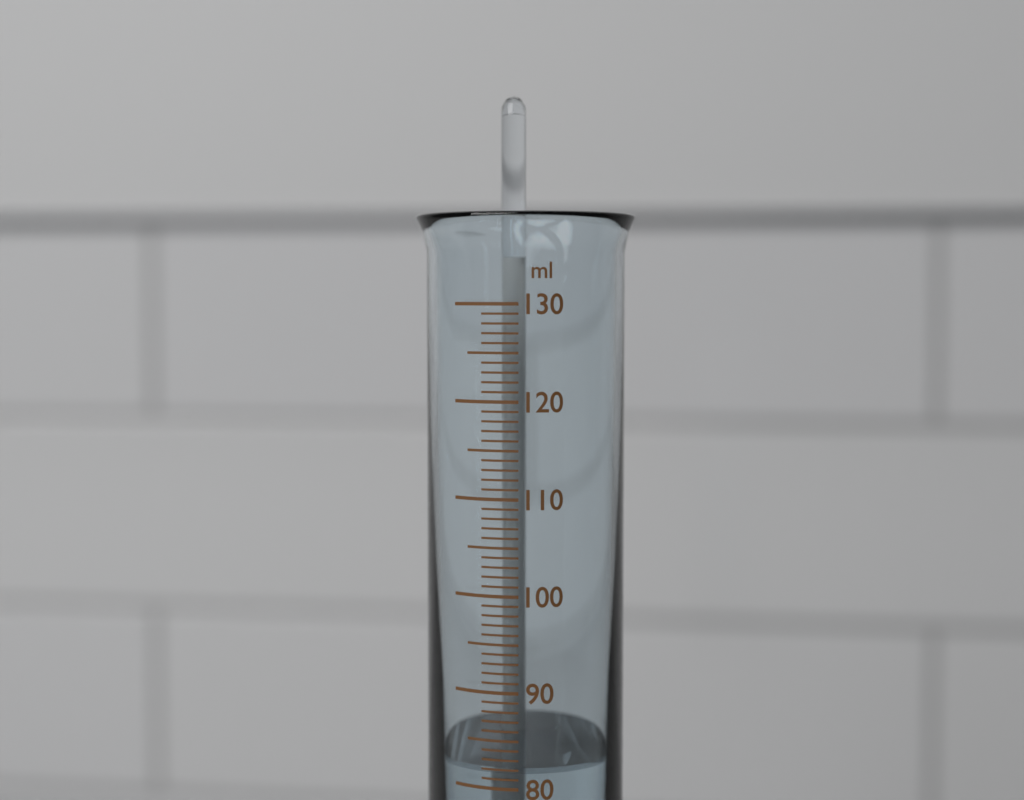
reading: 82 ml
